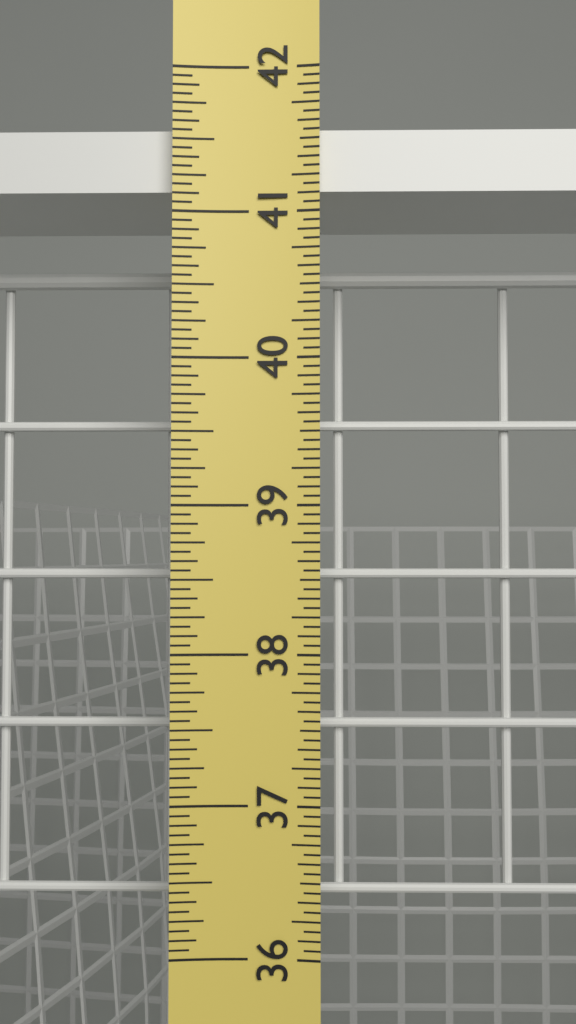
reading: 41.6250 in
